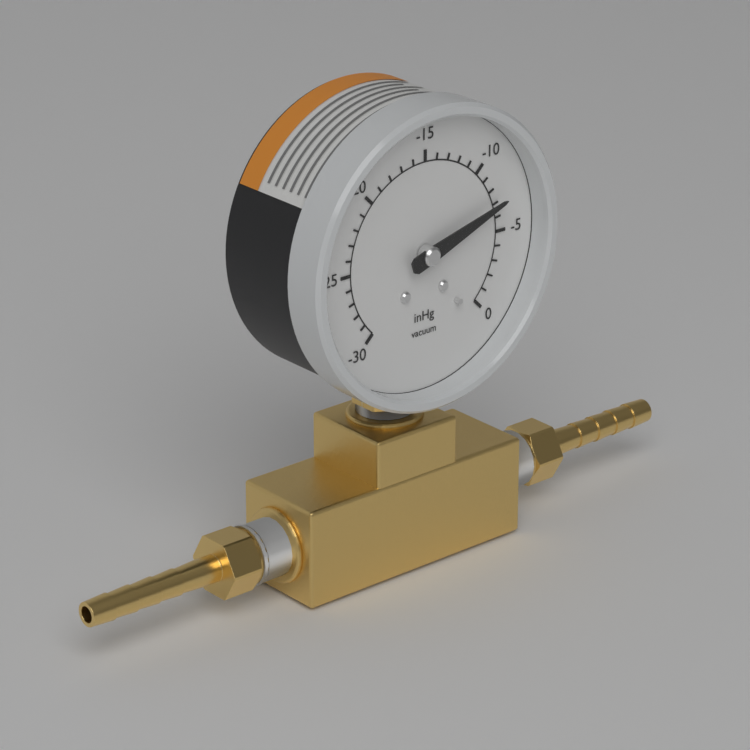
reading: -7 inHg
